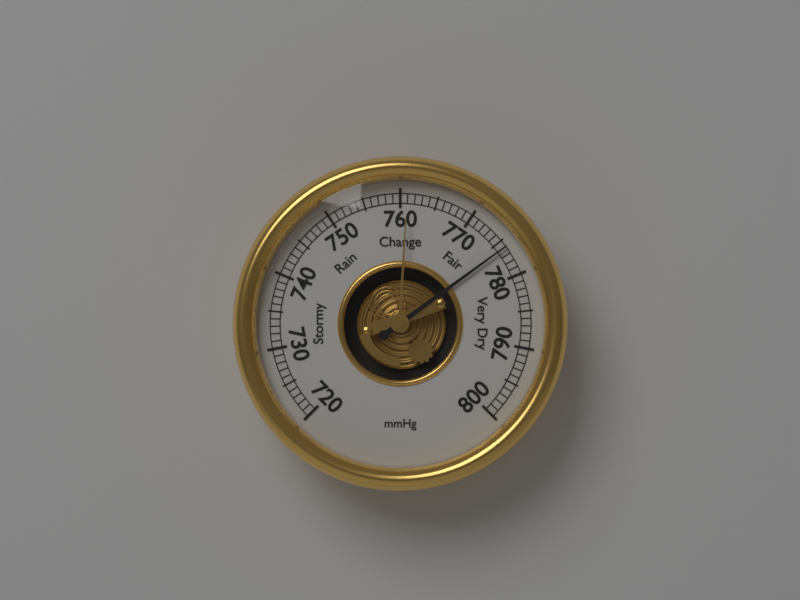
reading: 776 mmHg
